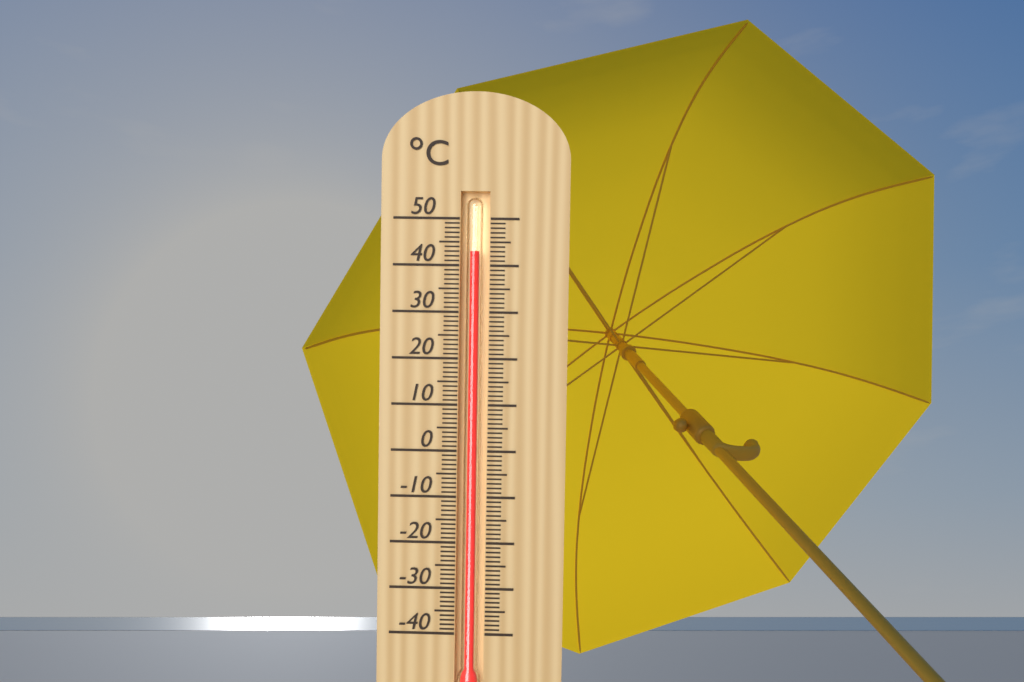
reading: 43 °C
